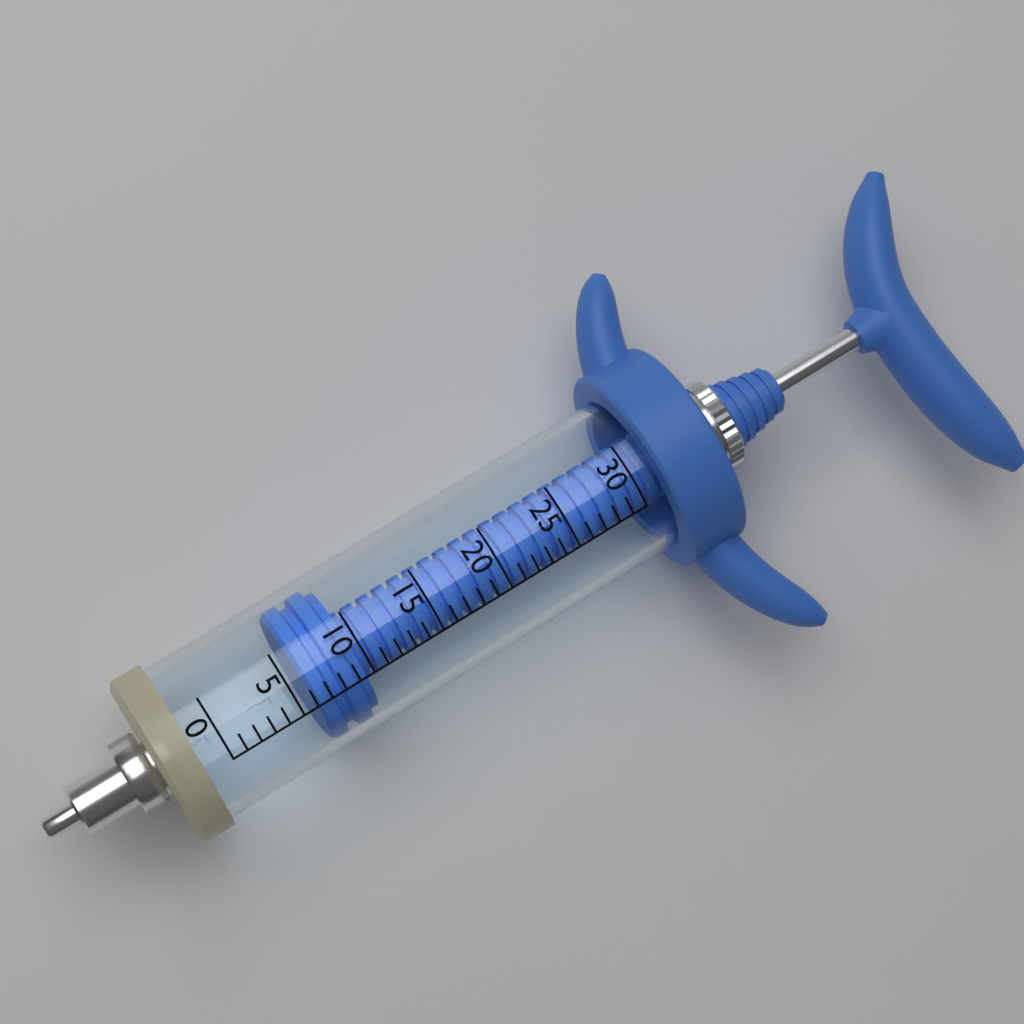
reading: 6 (no unit)
